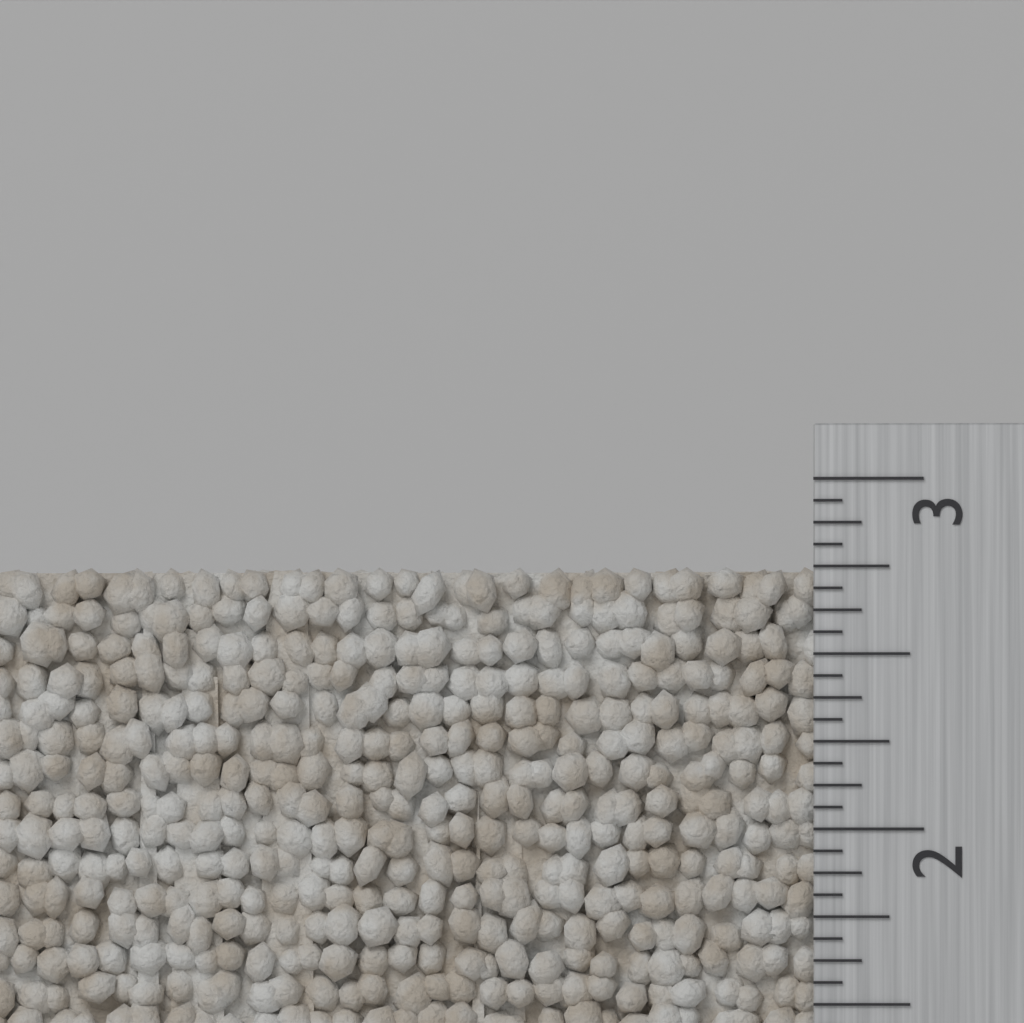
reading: 2.7500 inch
